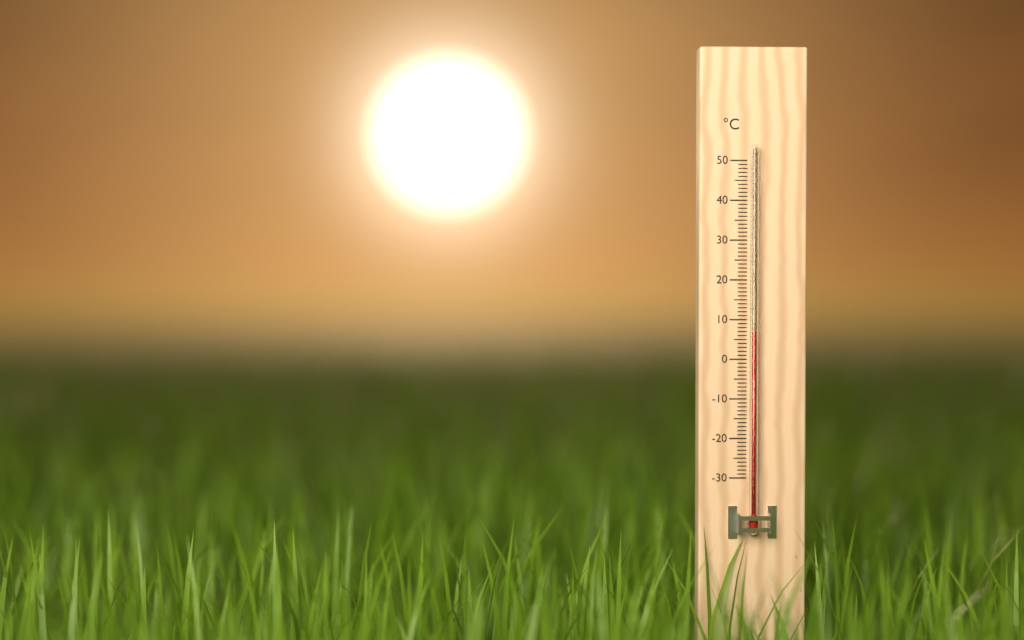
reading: 7 °C
